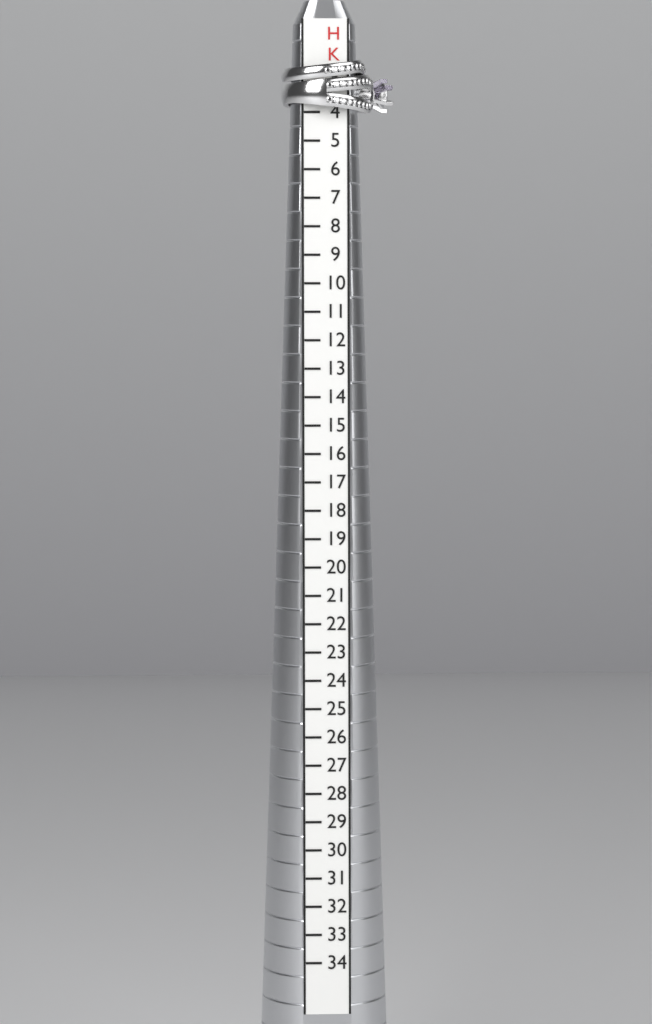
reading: 4 HK
